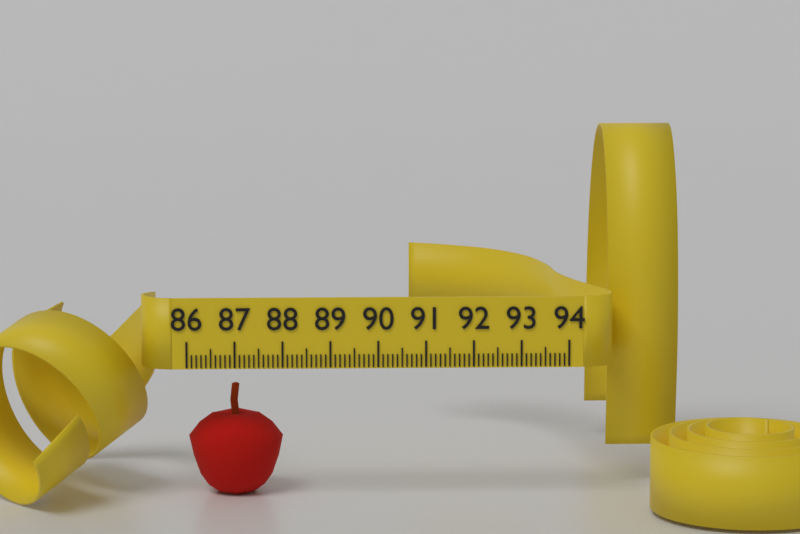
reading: 88.0 (no unit)
